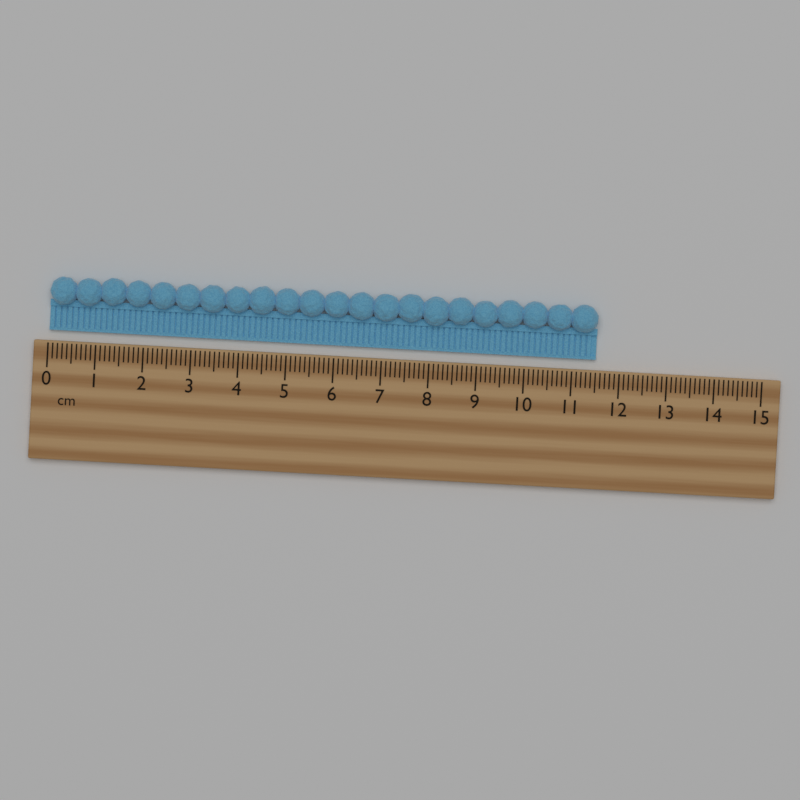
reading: 11.5 cm
